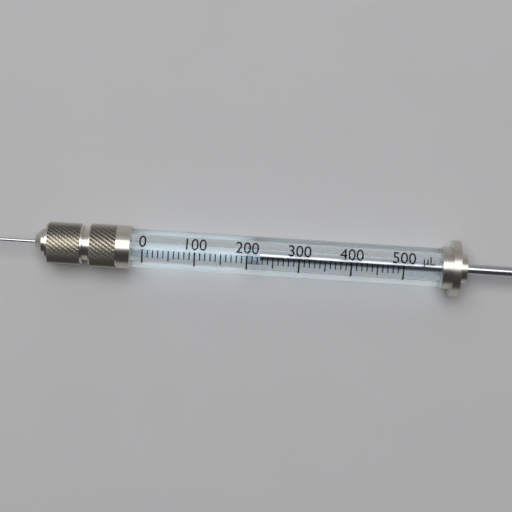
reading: 200 µL
